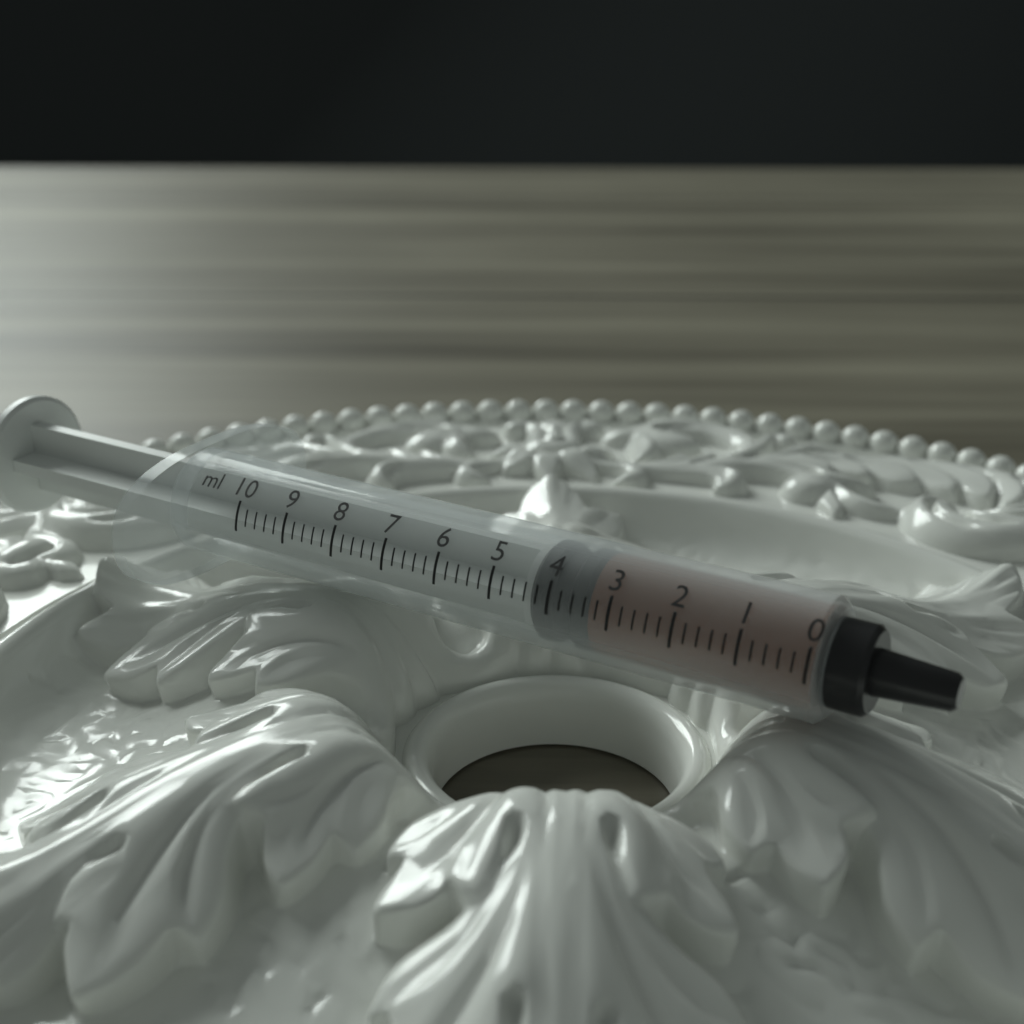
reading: 3.4 ml
